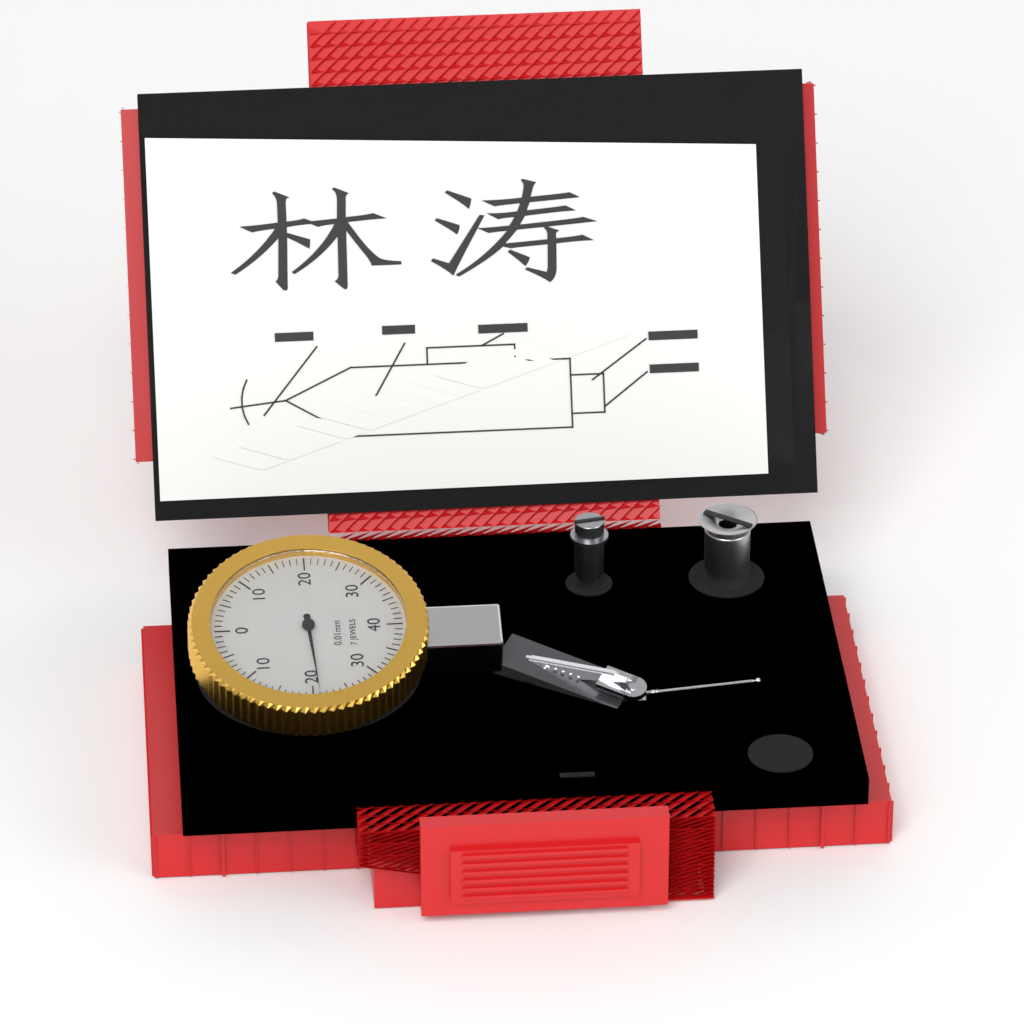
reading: 21 0.01mm
